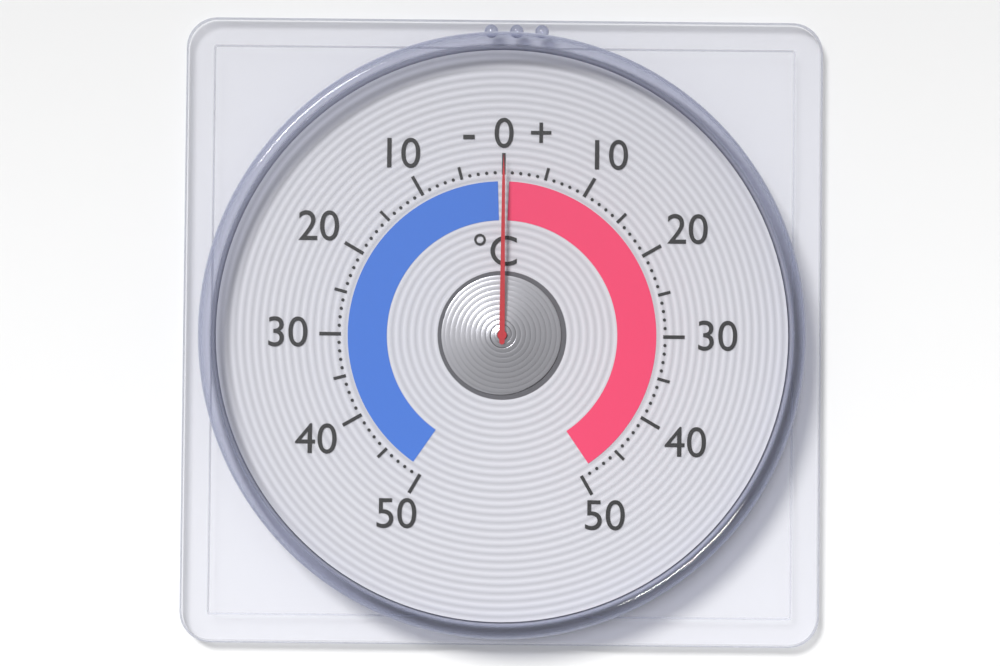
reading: 0 °C
